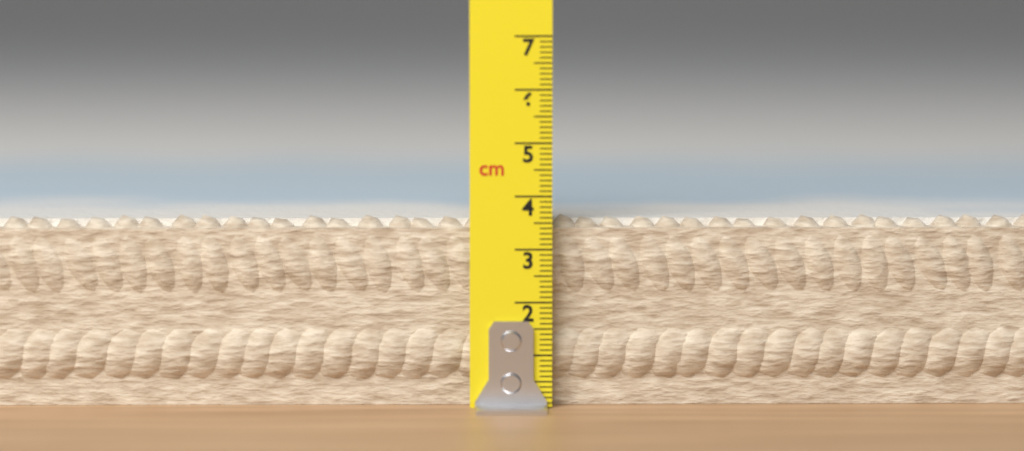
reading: 3.6 cm
